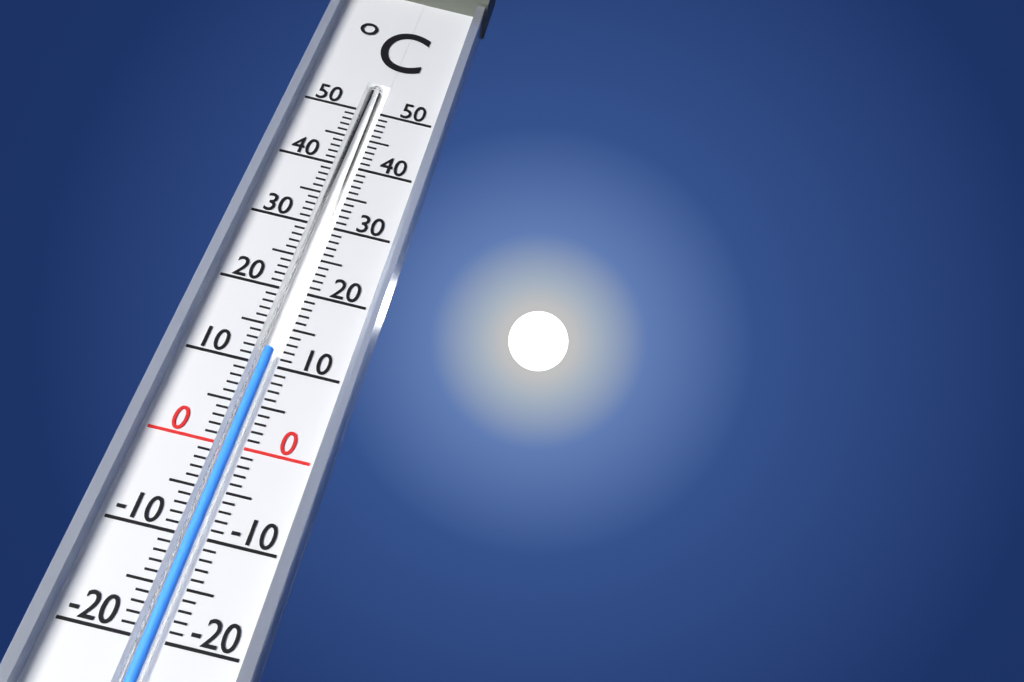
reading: 12 °C
